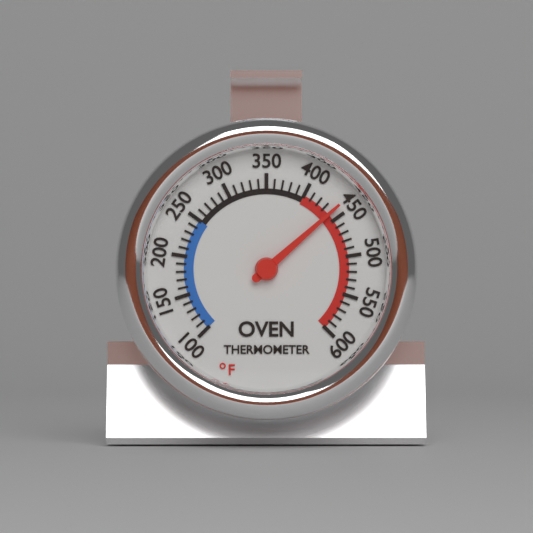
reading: 440 °F
